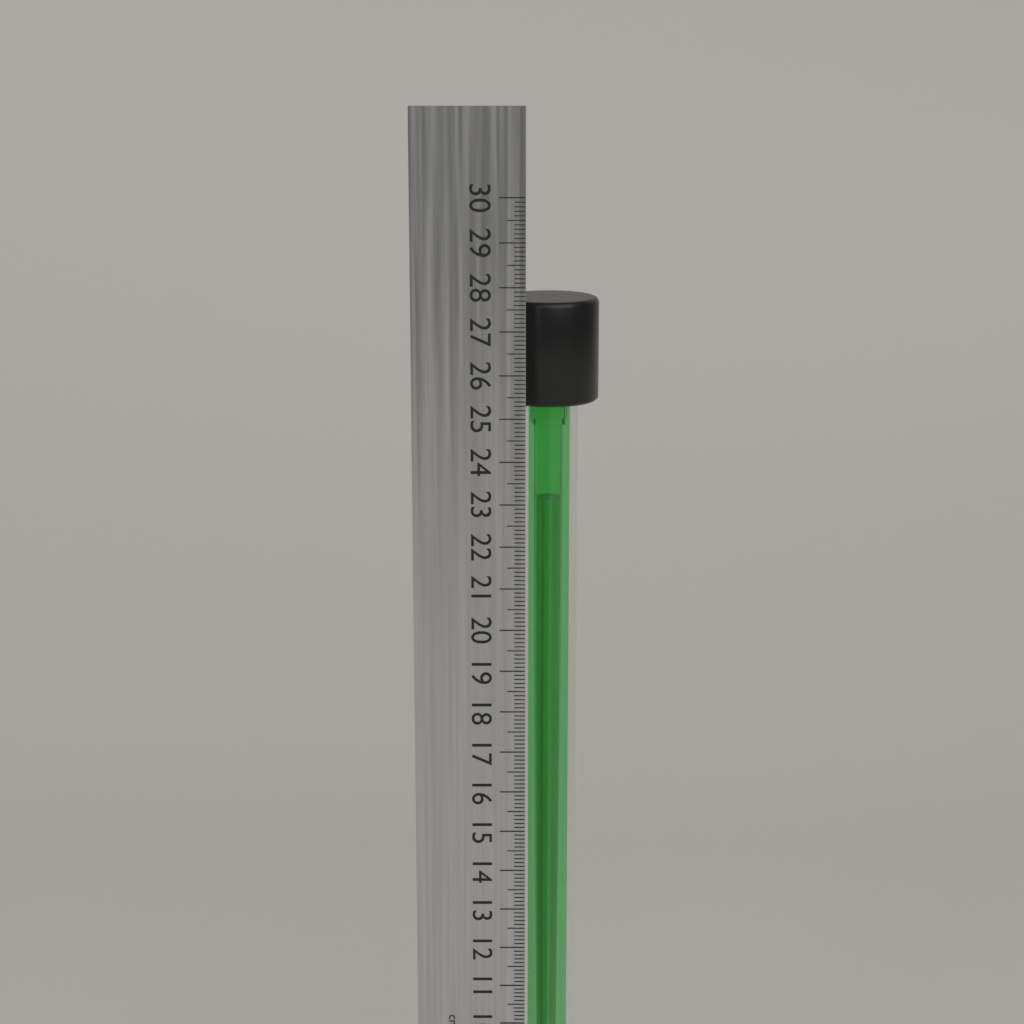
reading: 27.6 cm
